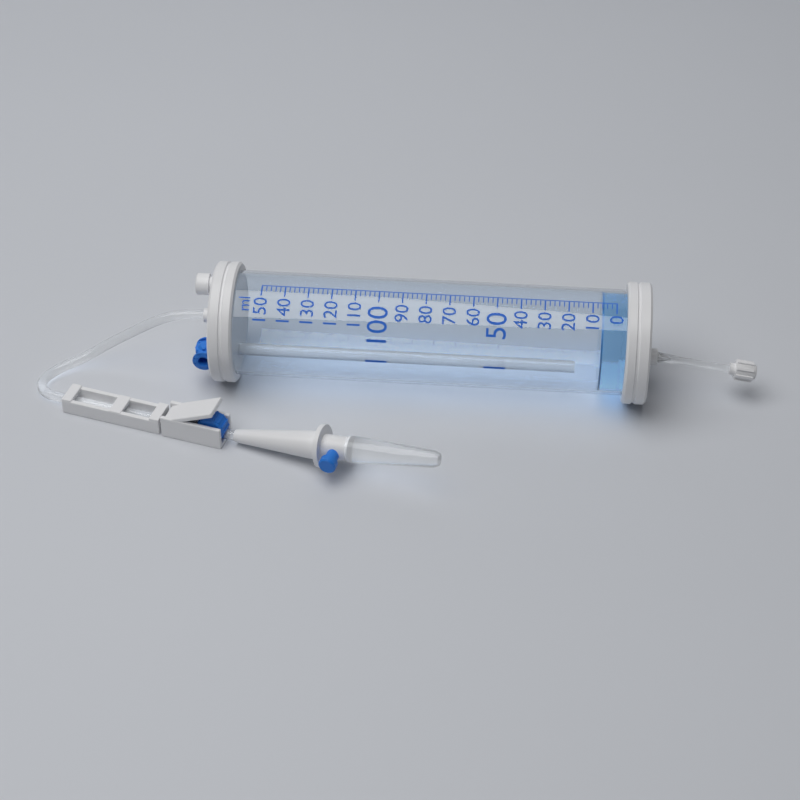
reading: 6 ml
